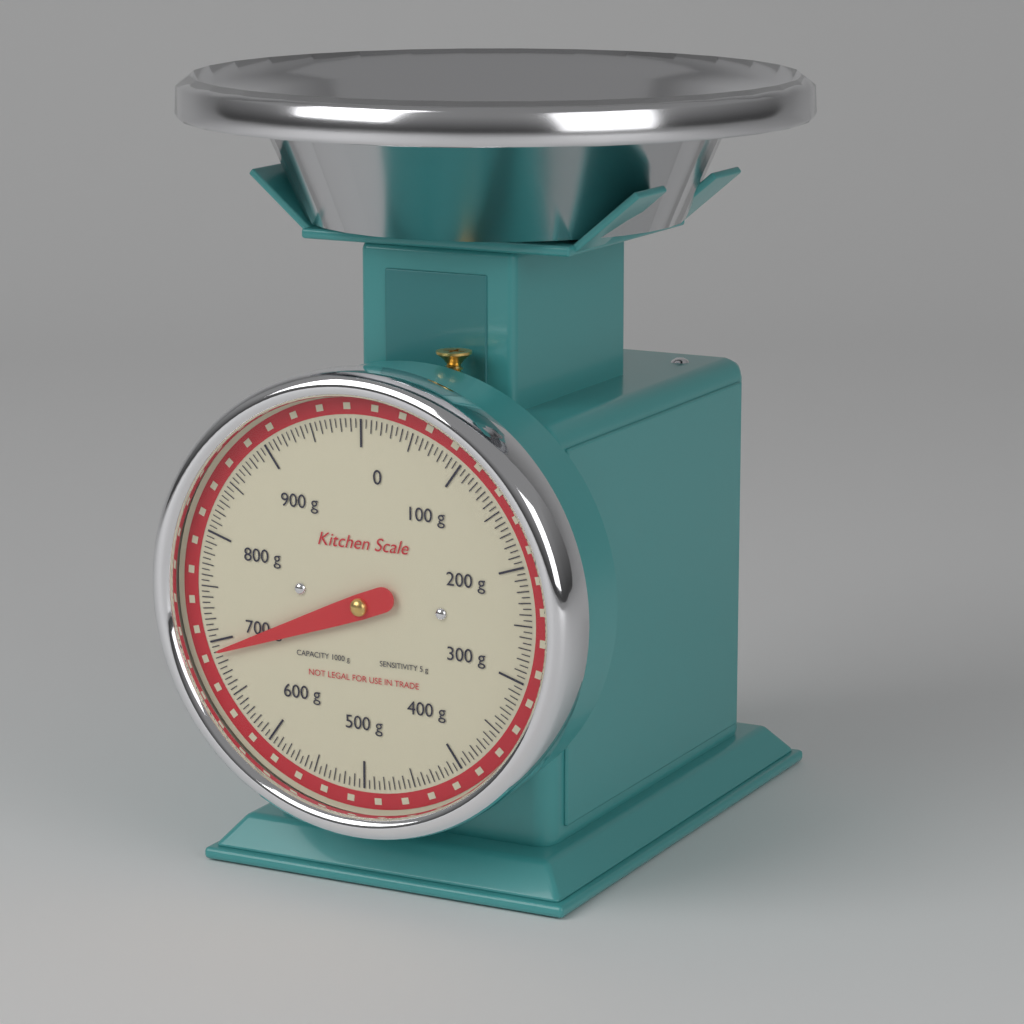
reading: 690 g
